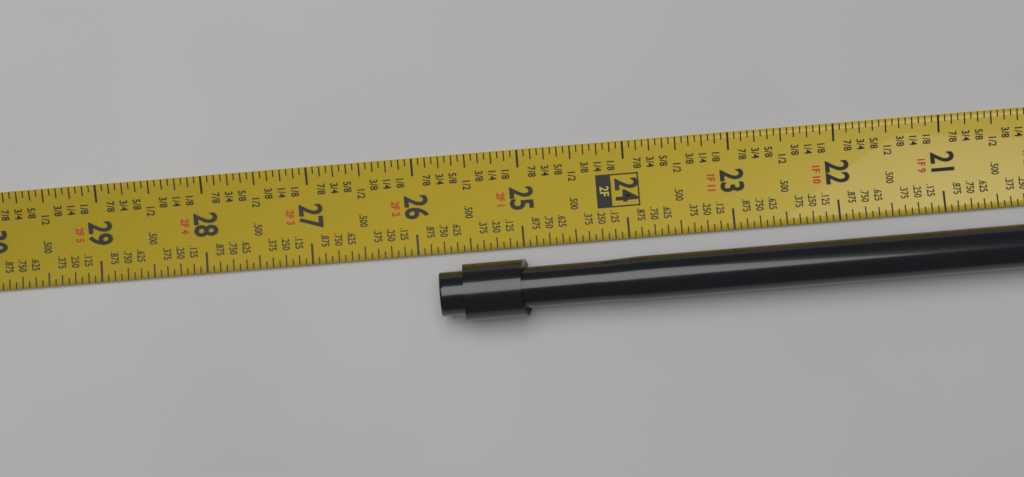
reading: 25.8125 in
